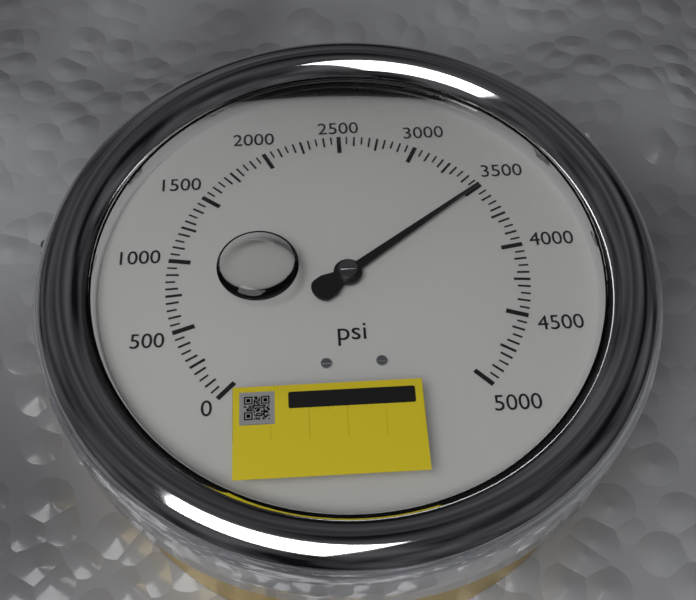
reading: 3500 psi
